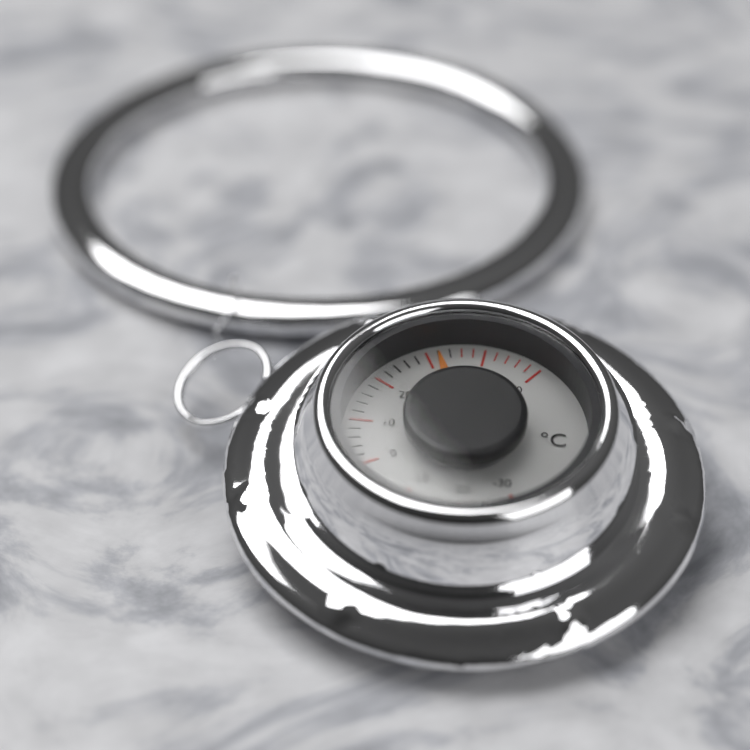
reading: 32 °C
